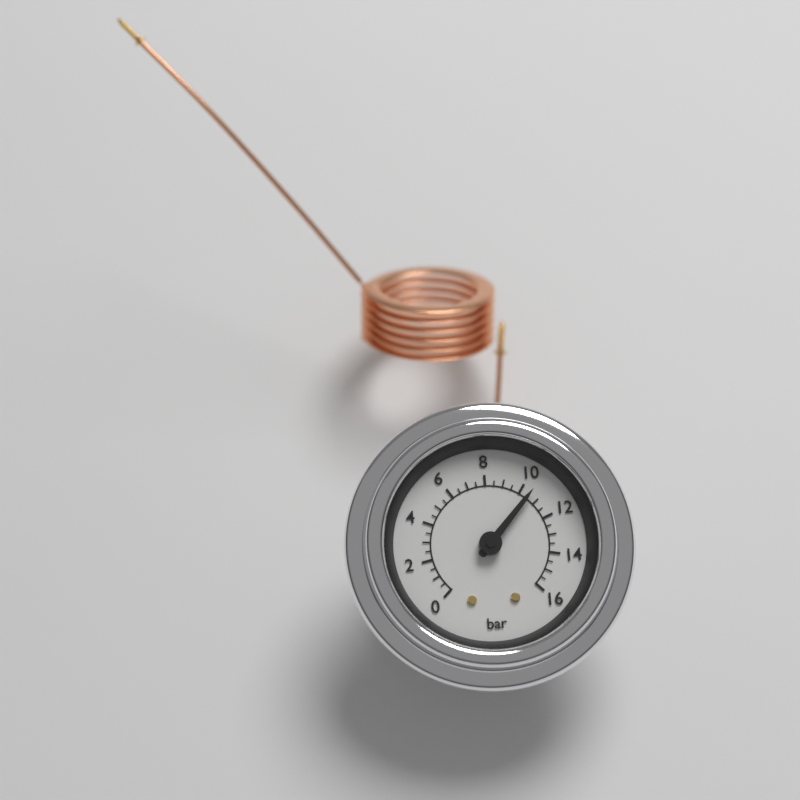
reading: 10.5 bar
